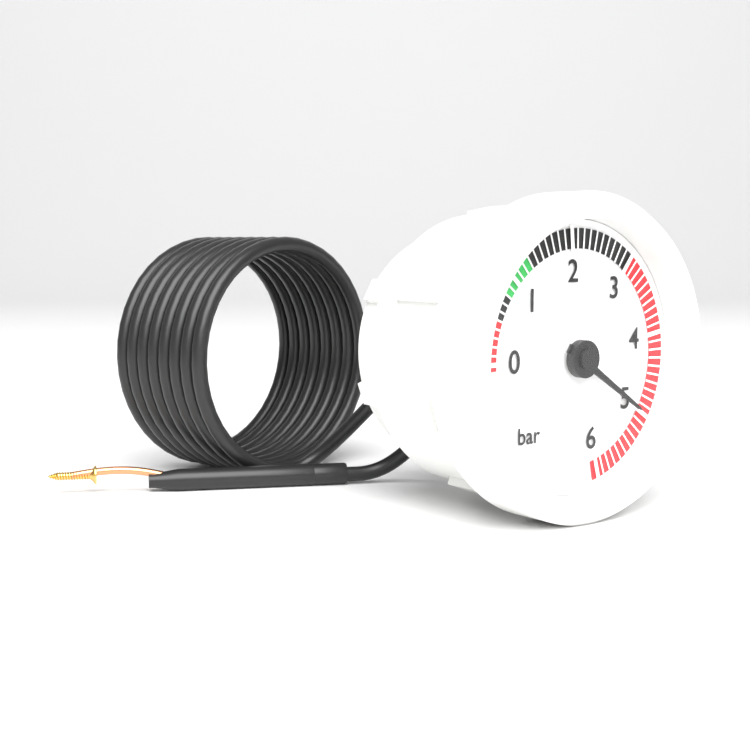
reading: 5.0 bar
